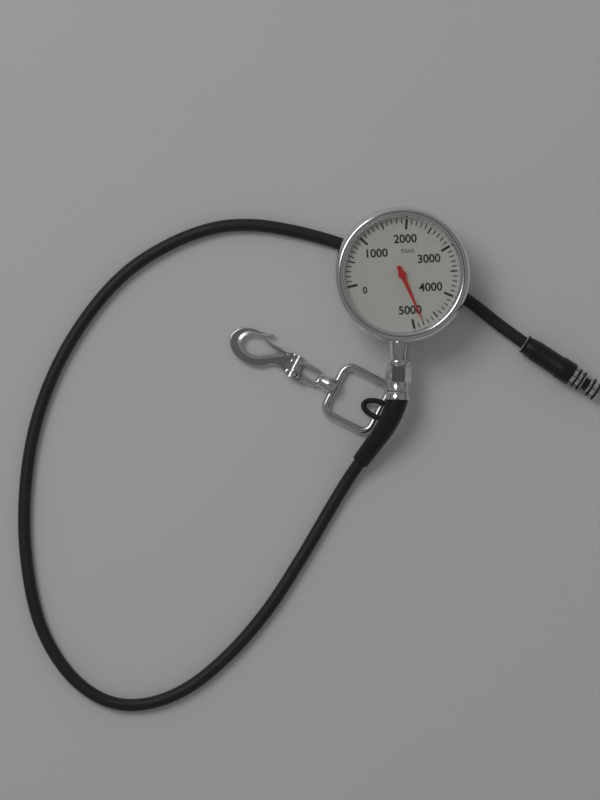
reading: 4800 psi
